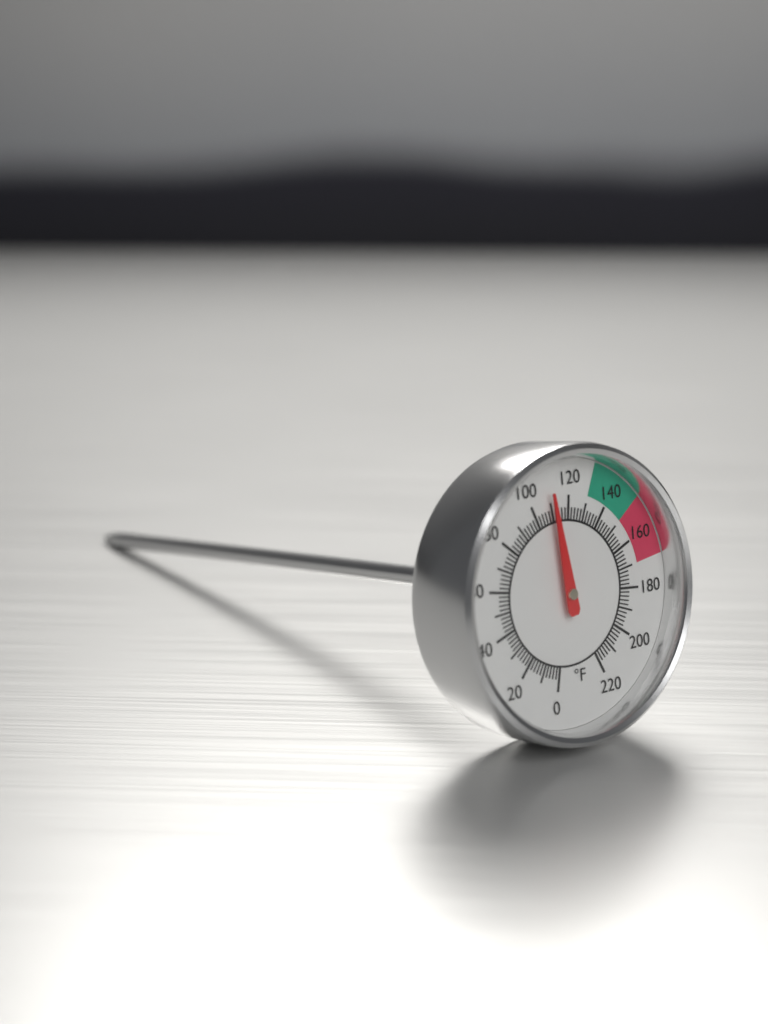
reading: 110 °F
